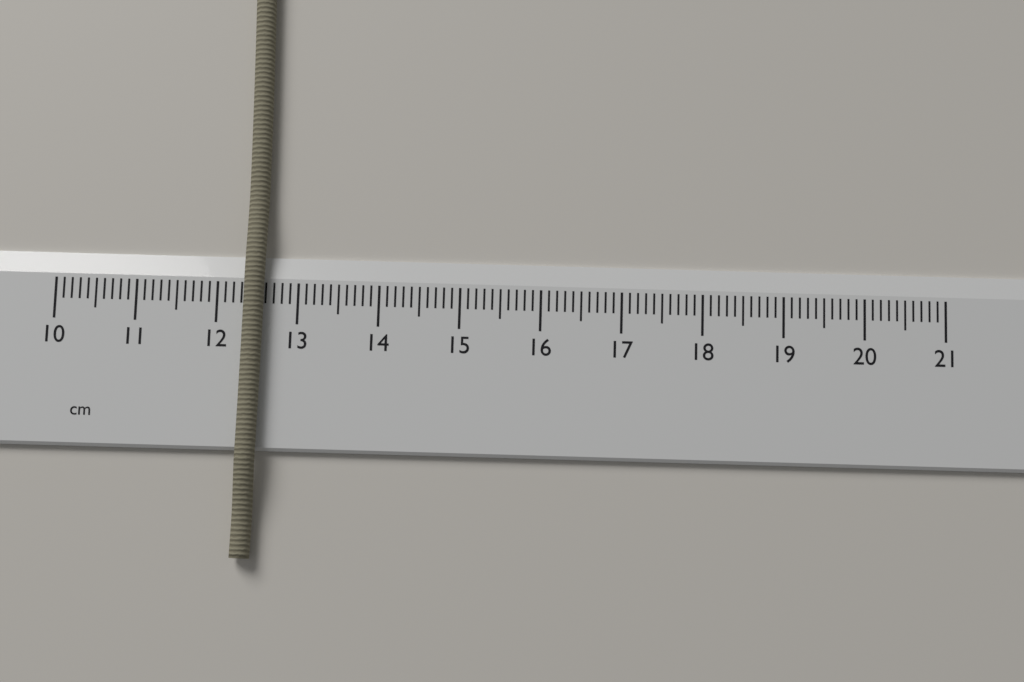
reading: 12.6 cm
